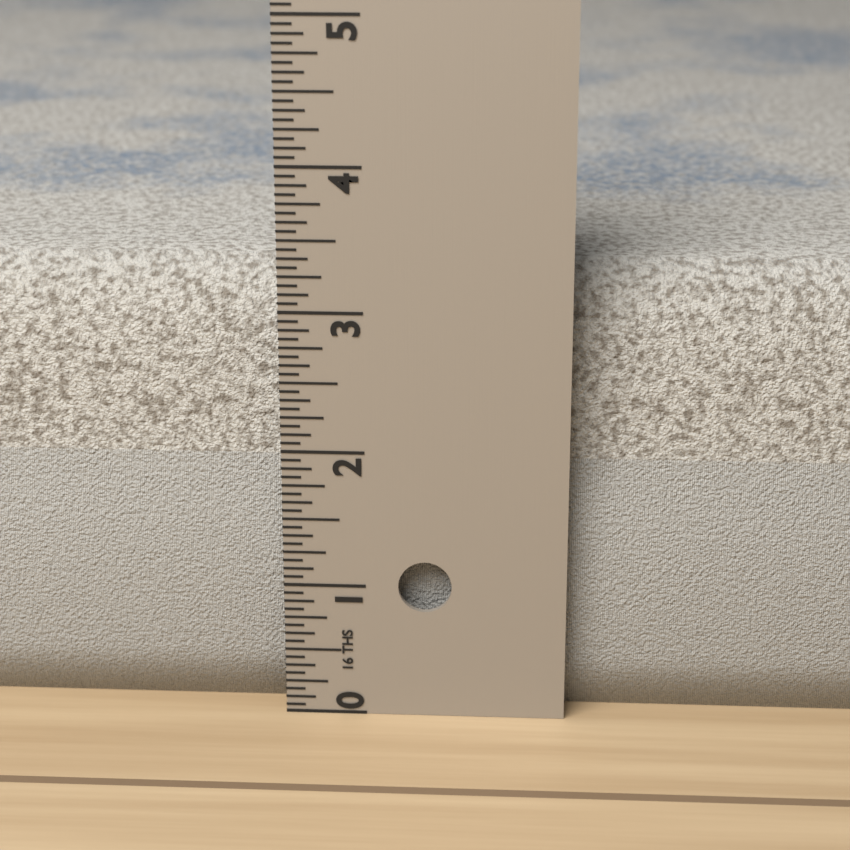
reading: 3.2500 in
